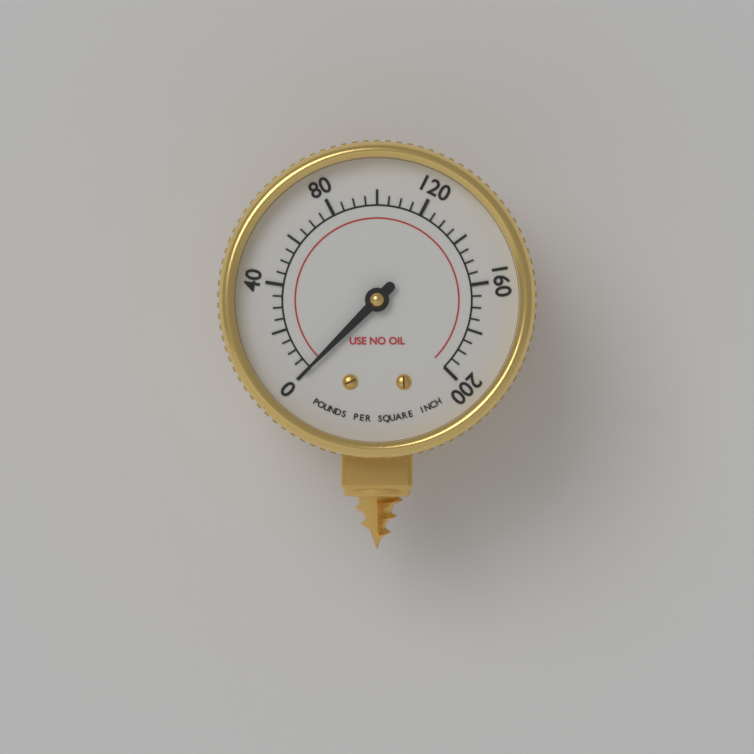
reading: 0 psi
